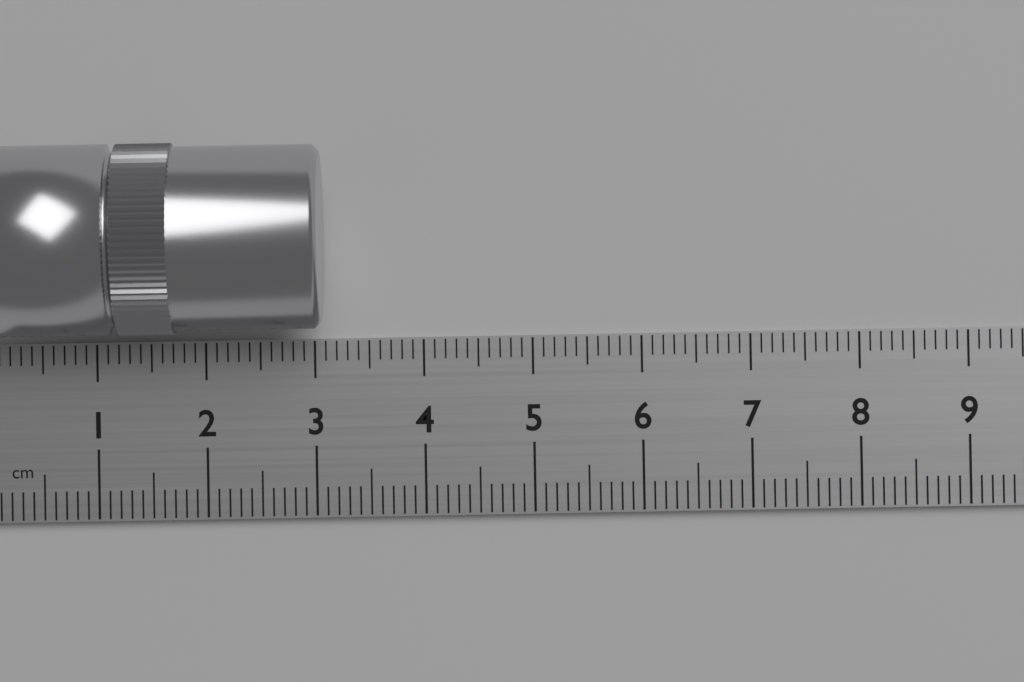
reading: 3.1 cm
